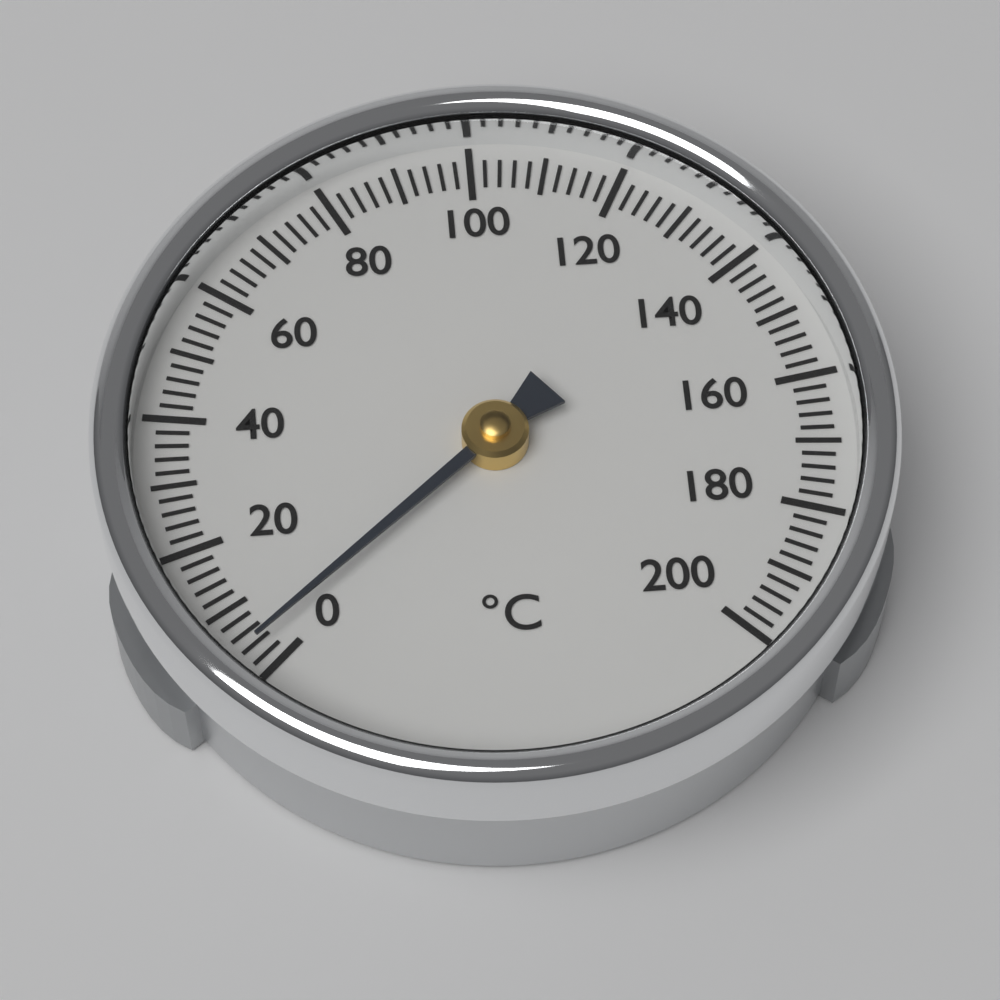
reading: 4 °C
